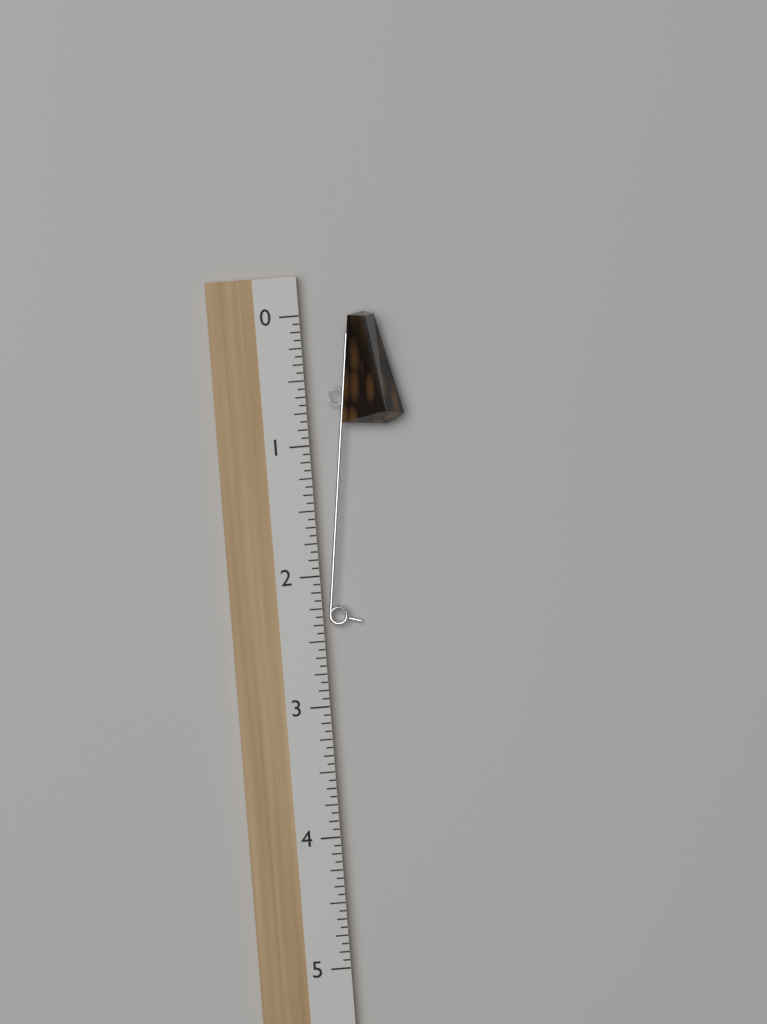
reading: 0.8750 (no unit)
